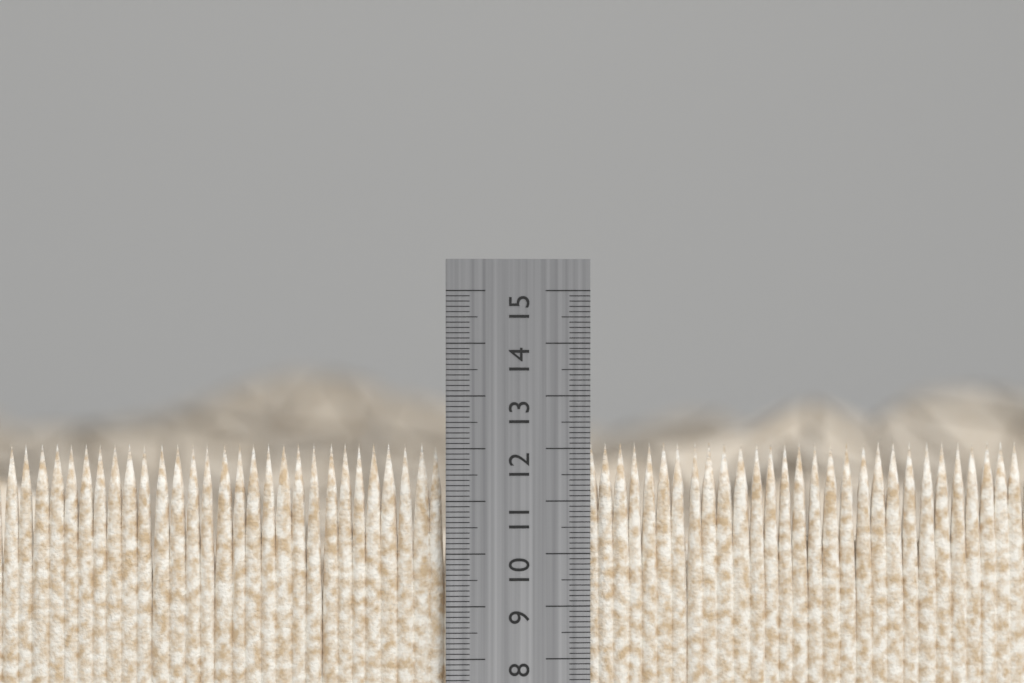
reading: 12.1 cm
